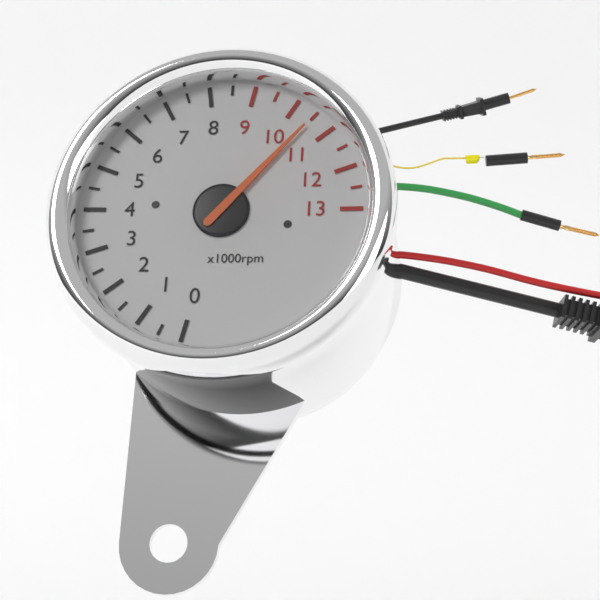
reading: 10.5 x1000rpm
